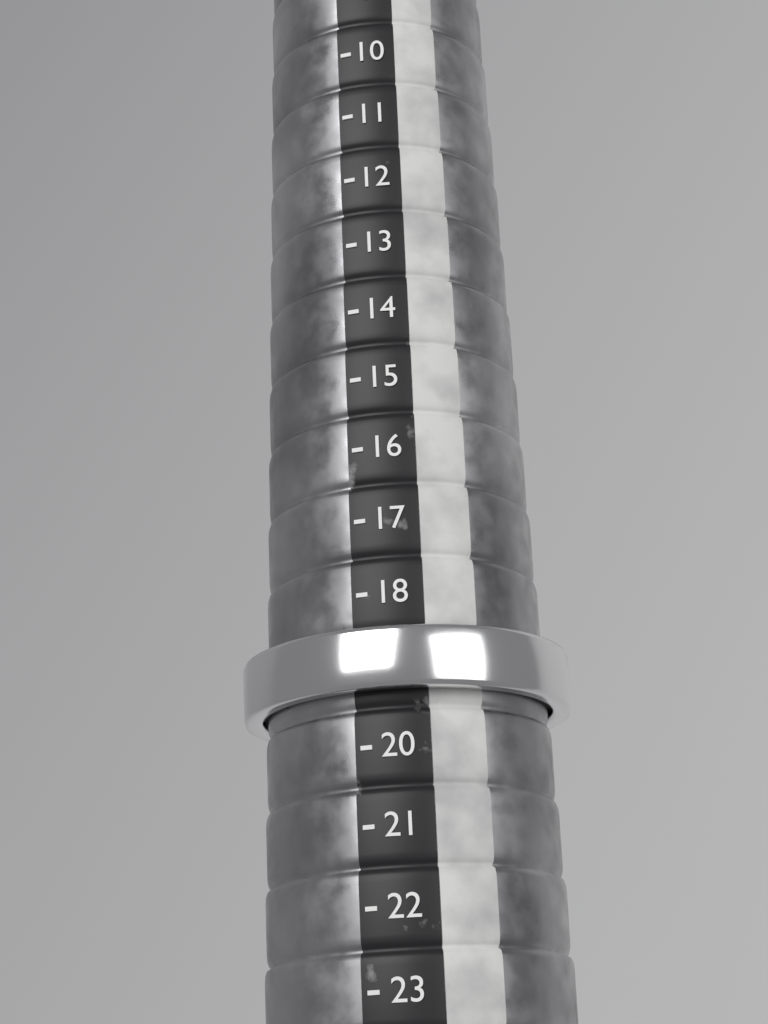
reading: 19.3 (no unit)
